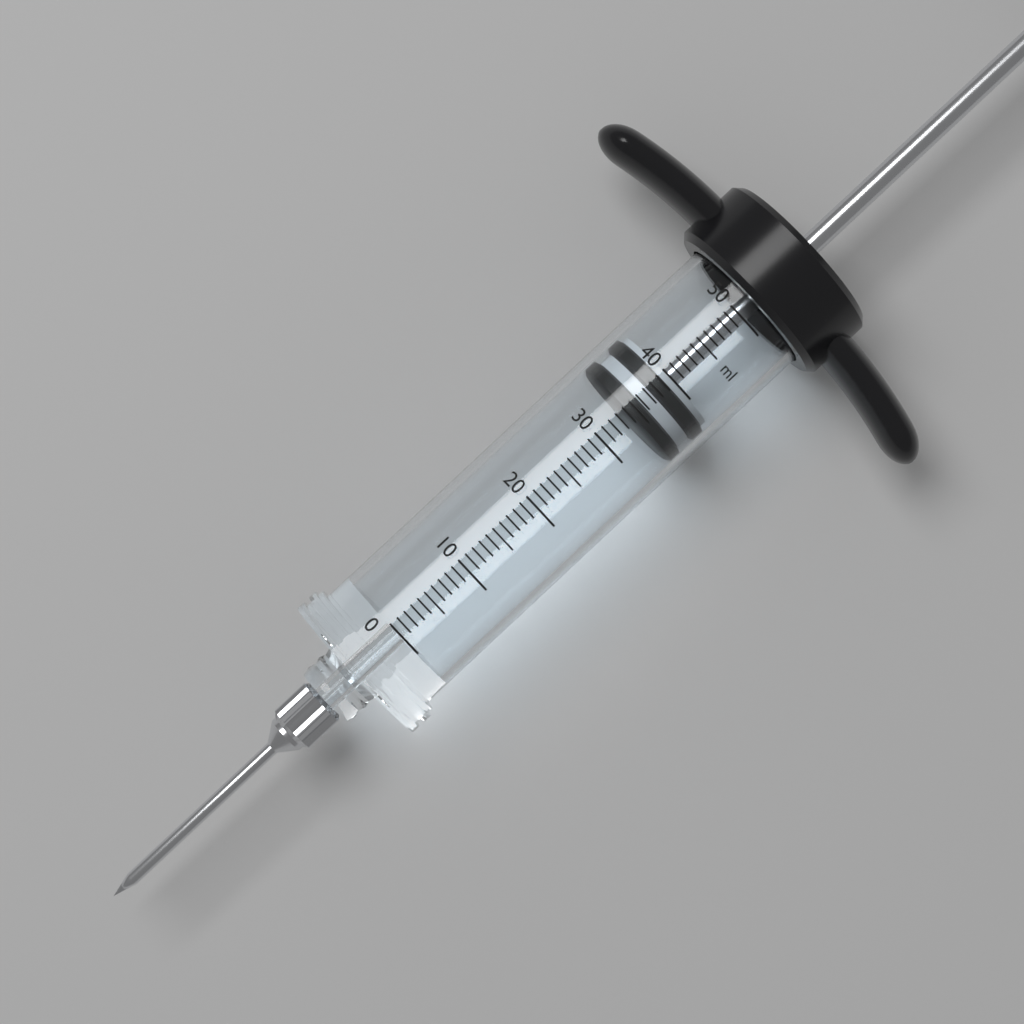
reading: 34 ml
